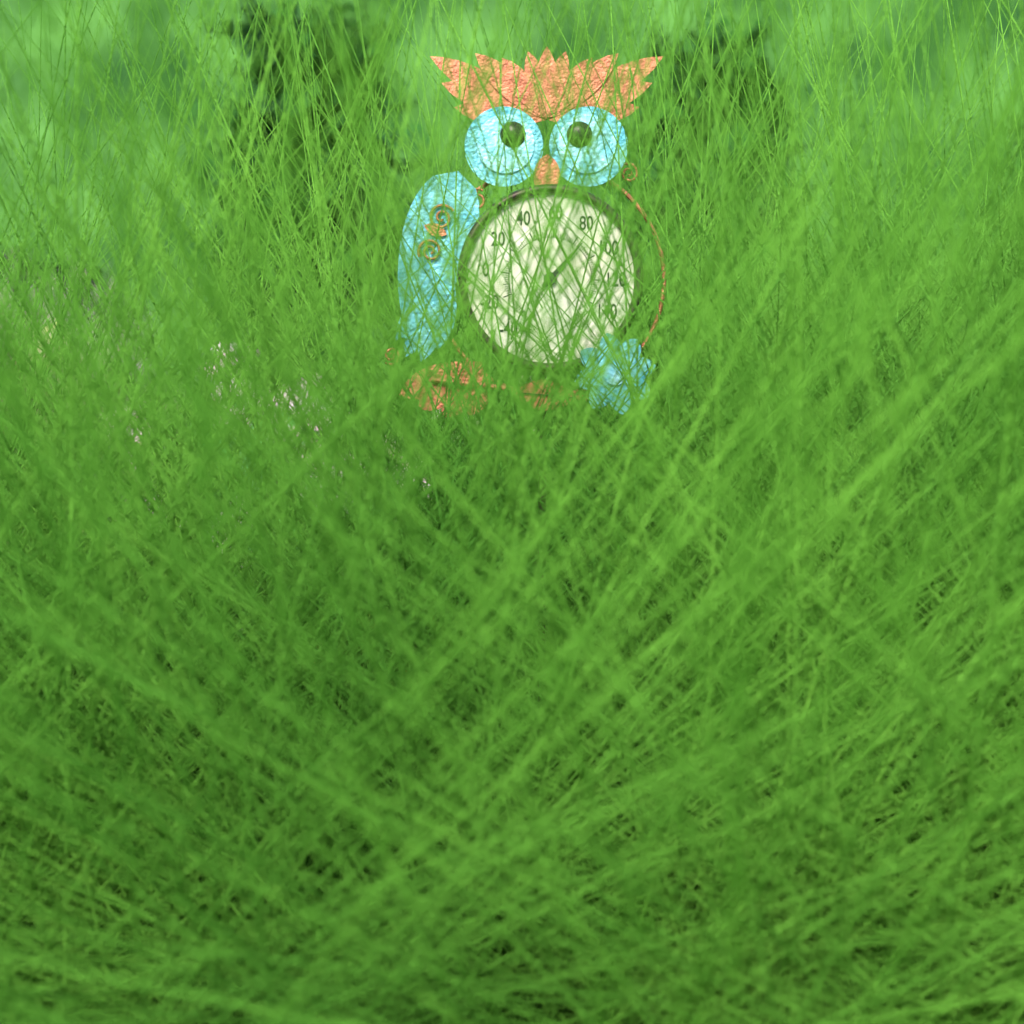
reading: 86 °F
